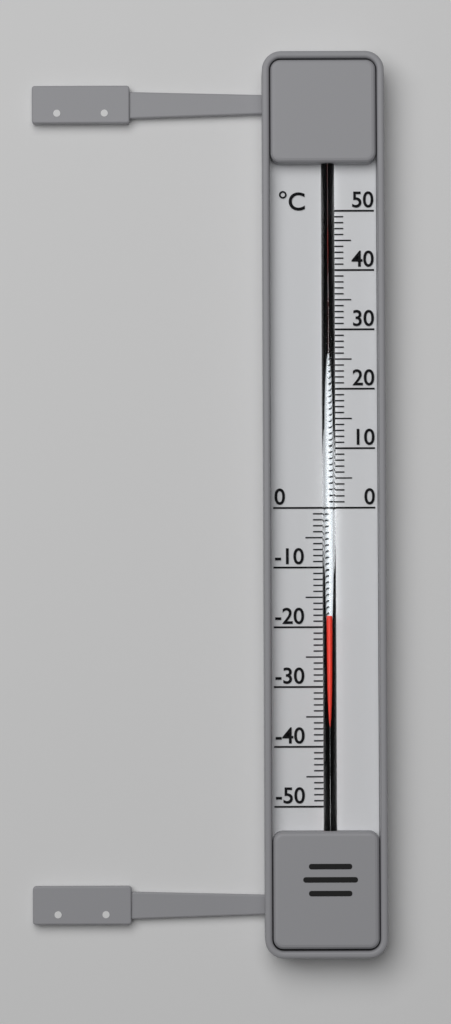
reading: -18 °C
